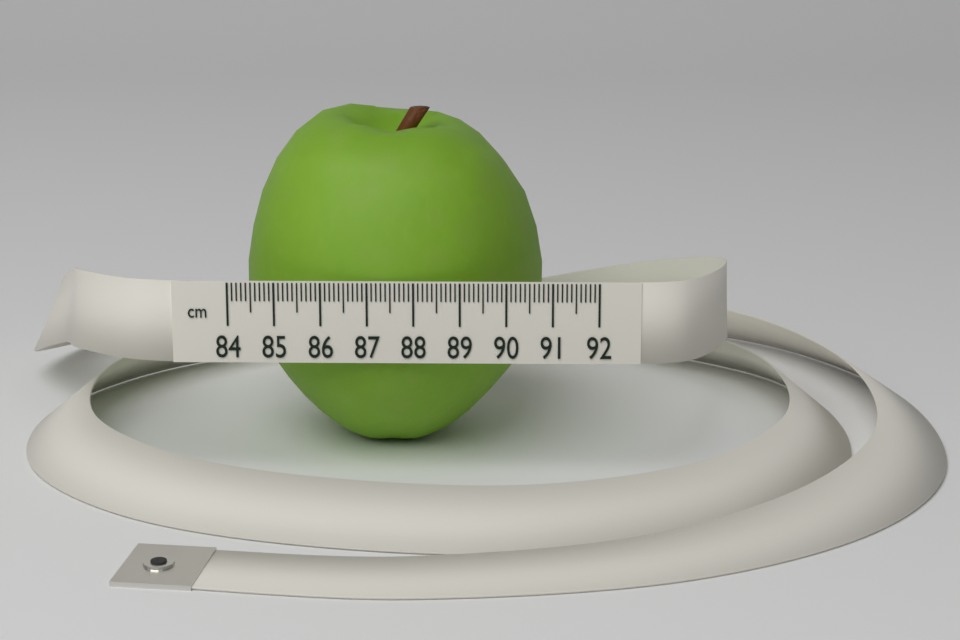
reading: 90.8 cm
